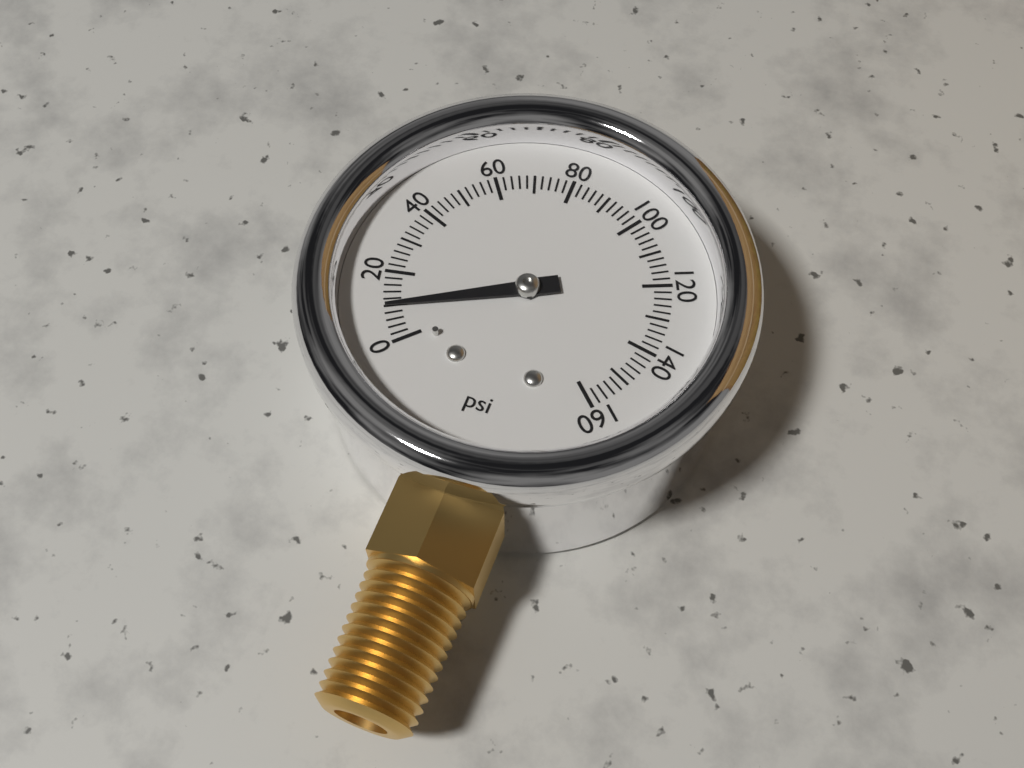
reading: 10 psi
